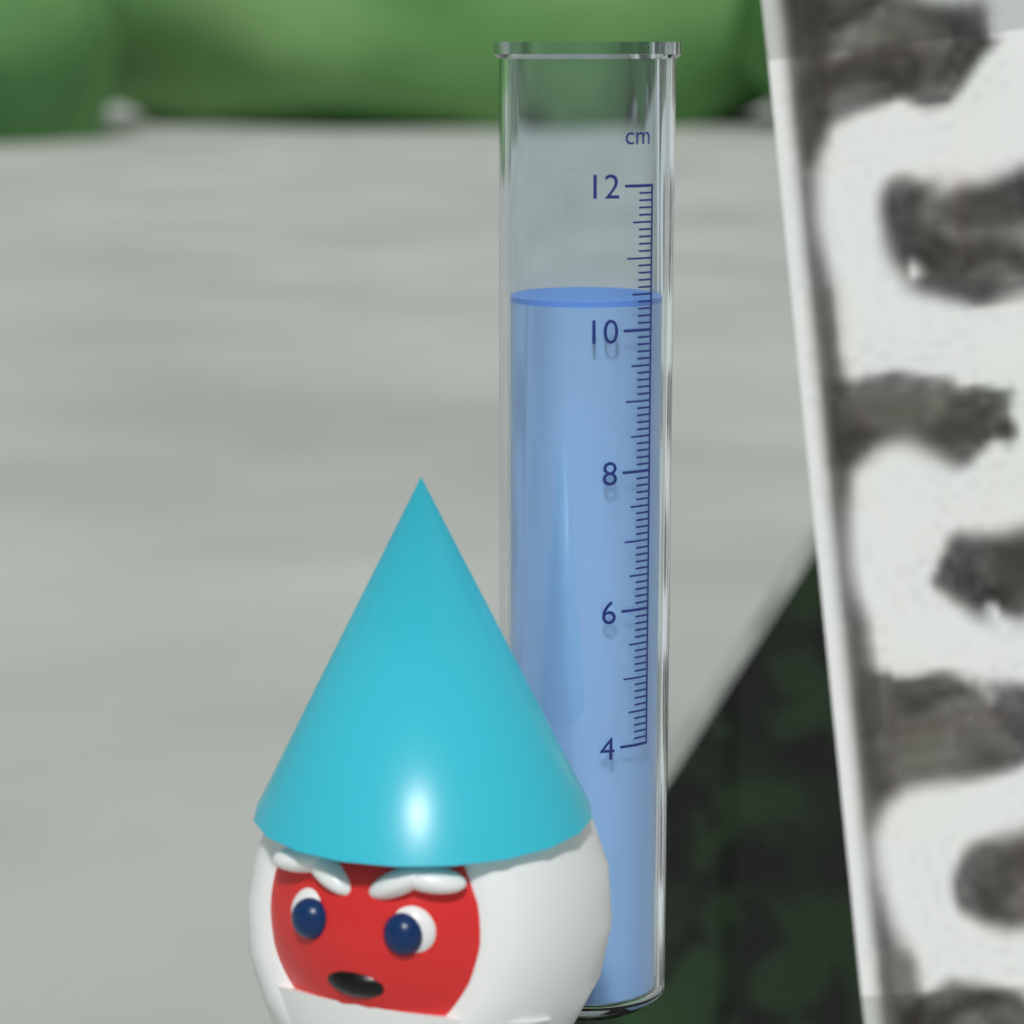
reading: 10.4 cm
